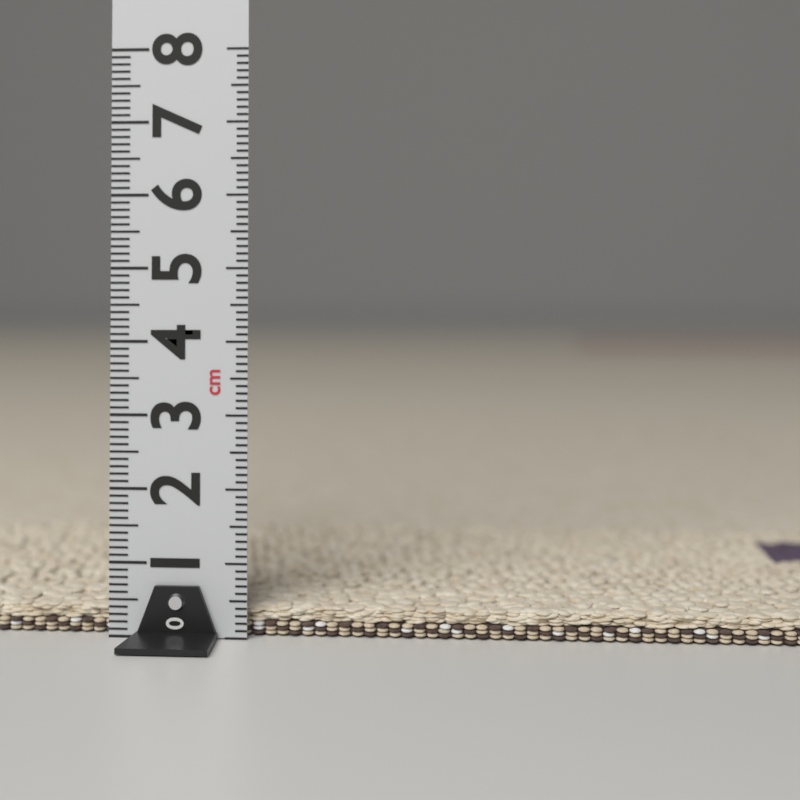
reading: 0.4 cm
